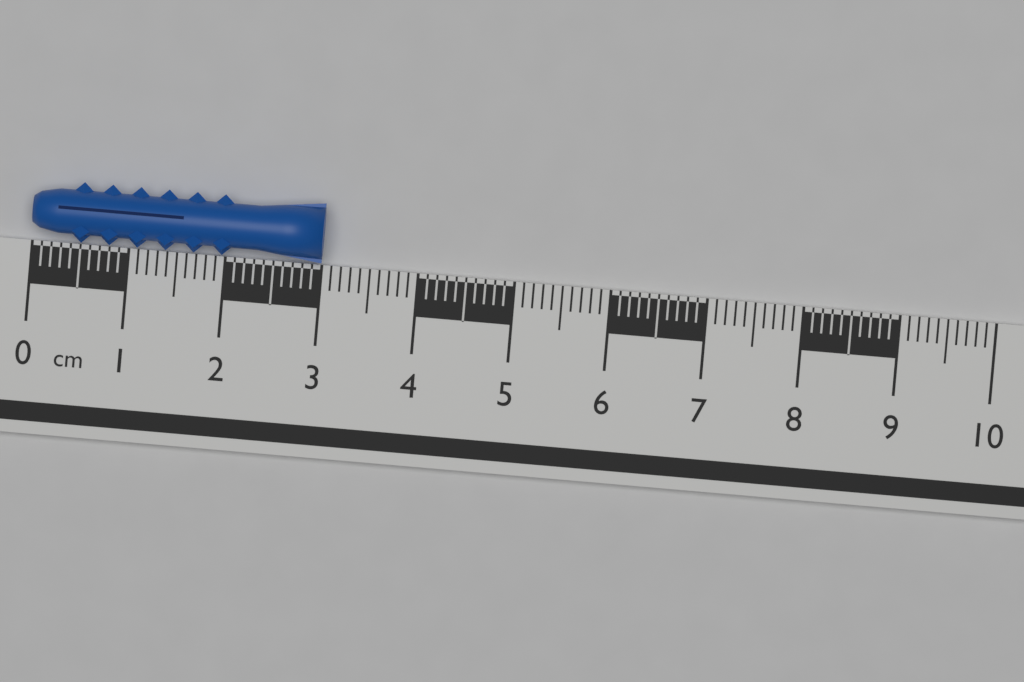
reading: 3.0 cm
